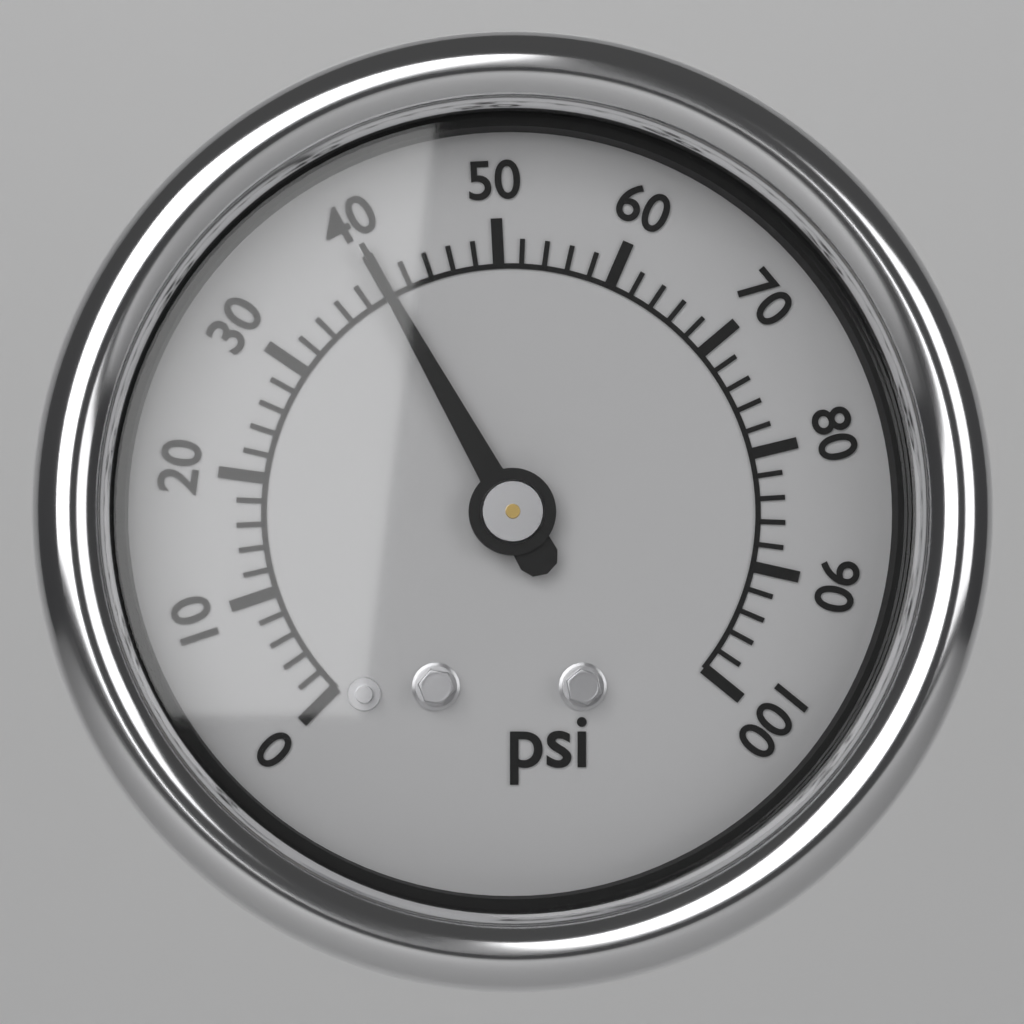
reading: 40 psi
